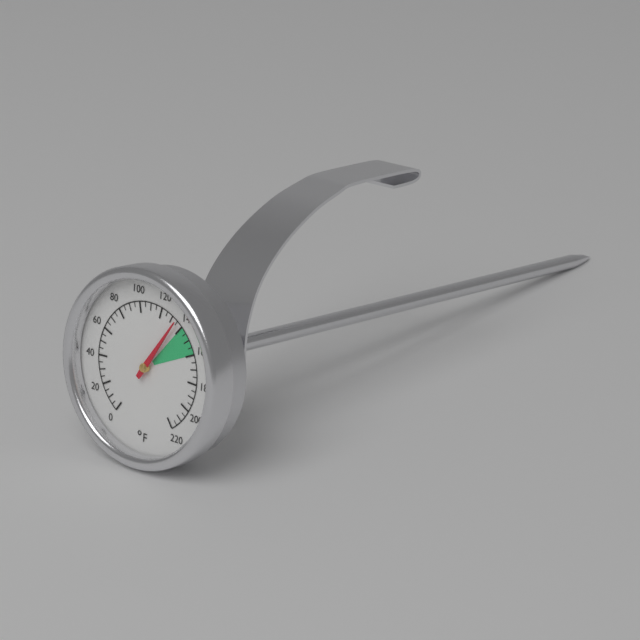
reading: 135 °F
